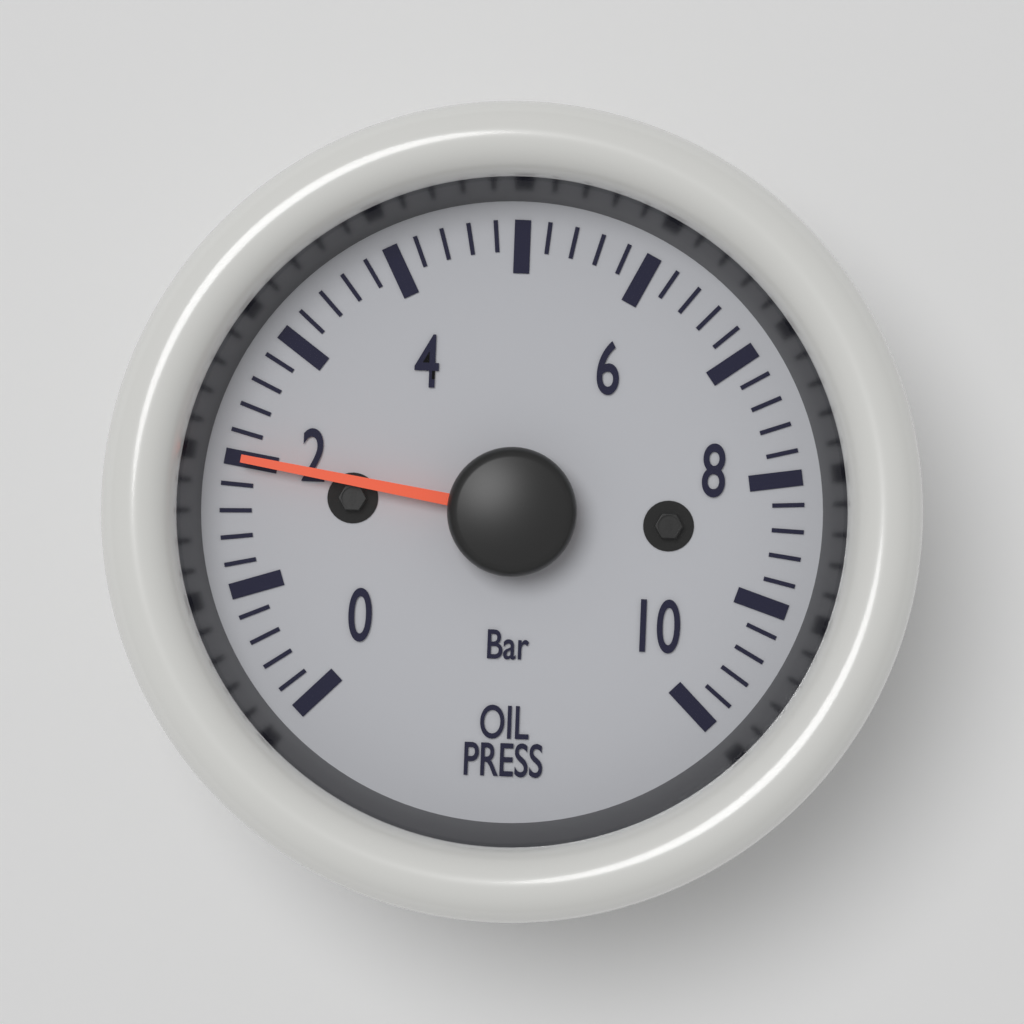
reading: 2.0 bar
